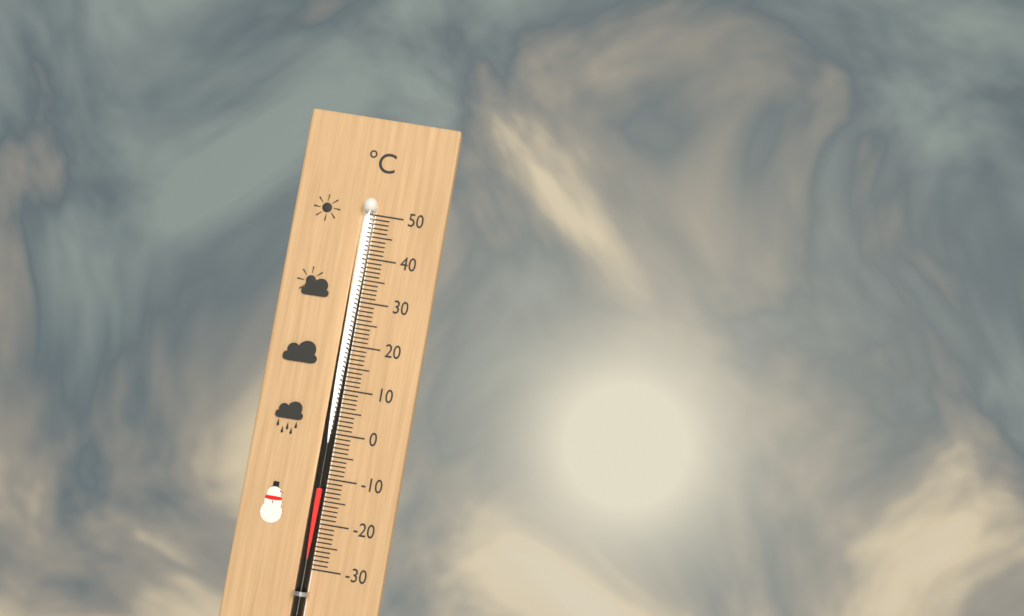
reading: -12 °C
